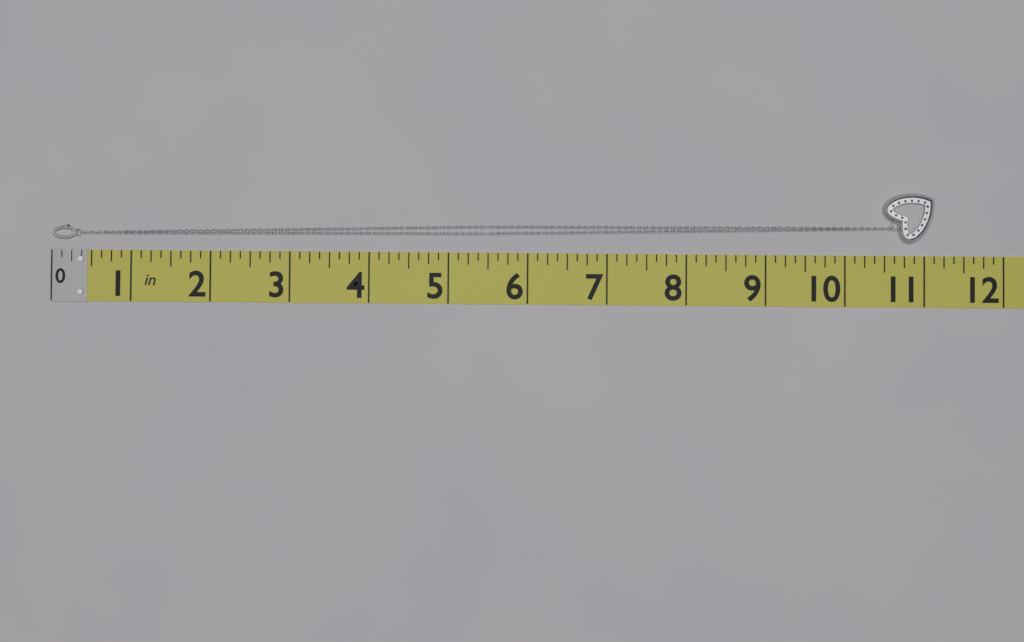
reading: 11.125 in
